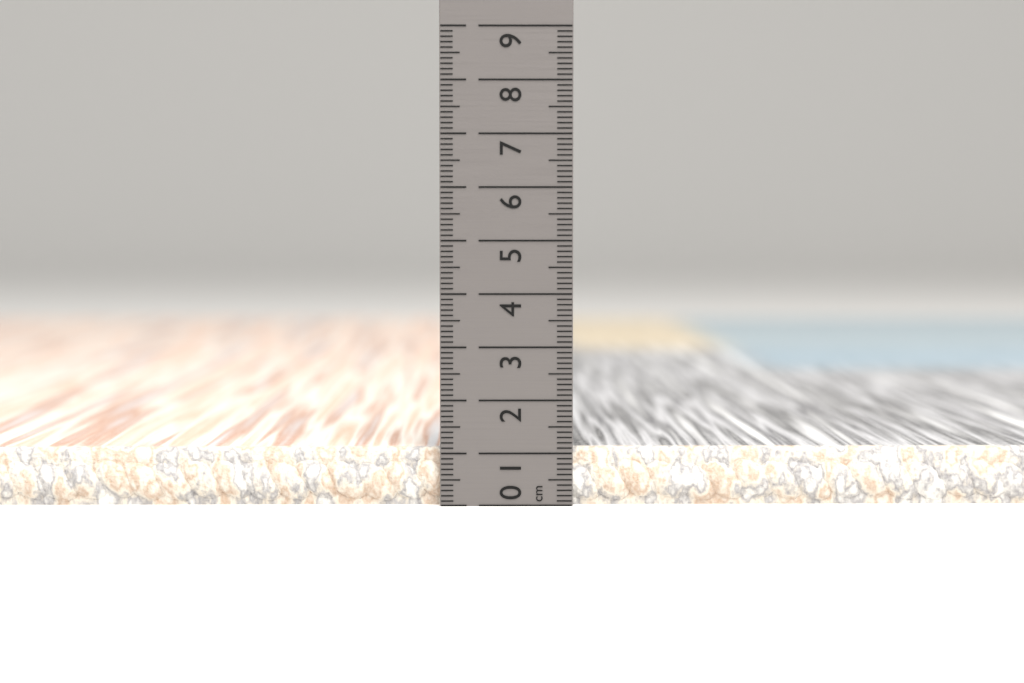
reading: 1.1 cm
